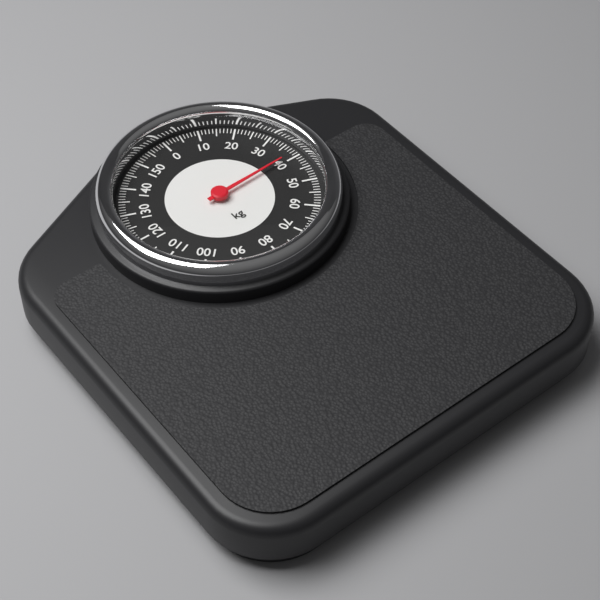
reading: 39 kg
